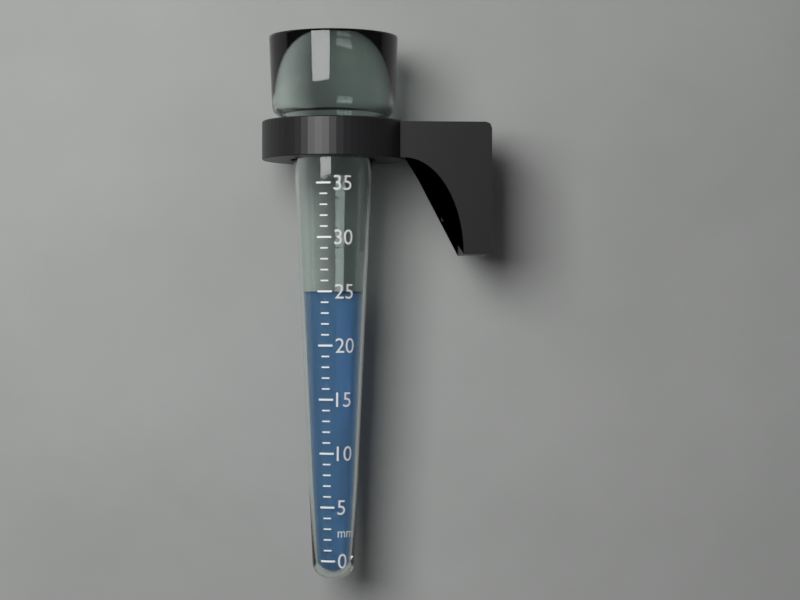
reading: 25 mm
